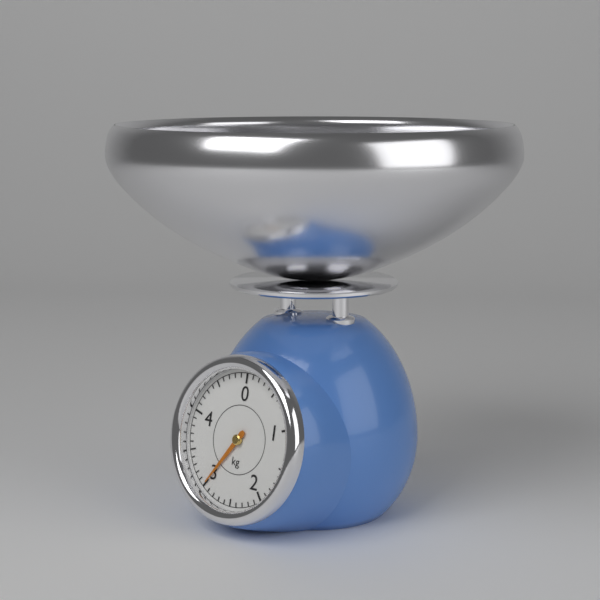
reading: 3.0 kg
